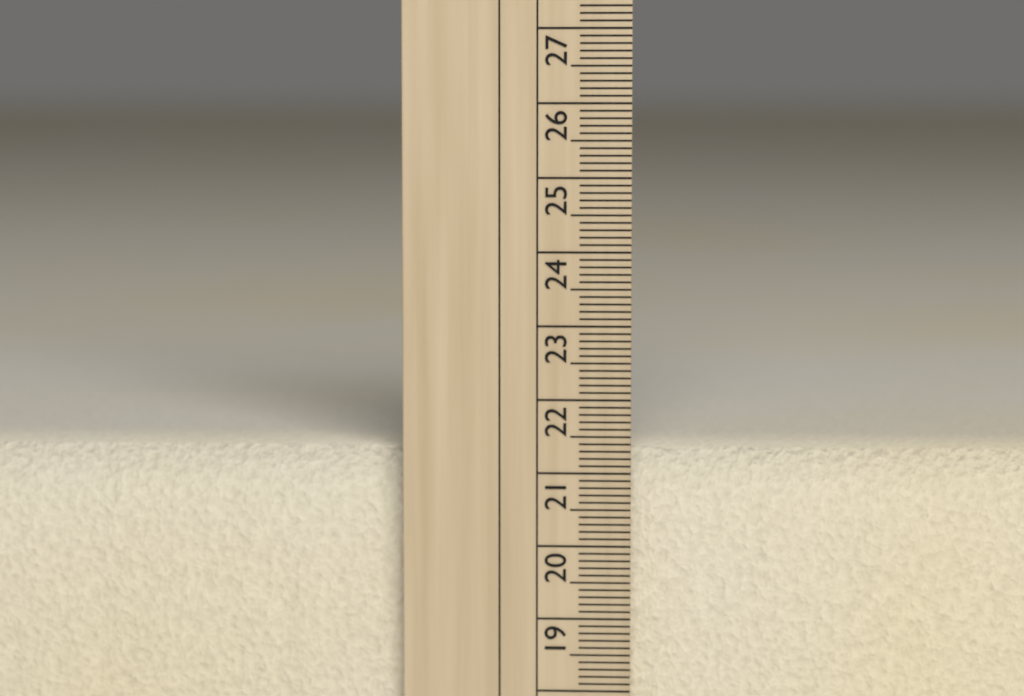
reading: 21.3 cm
